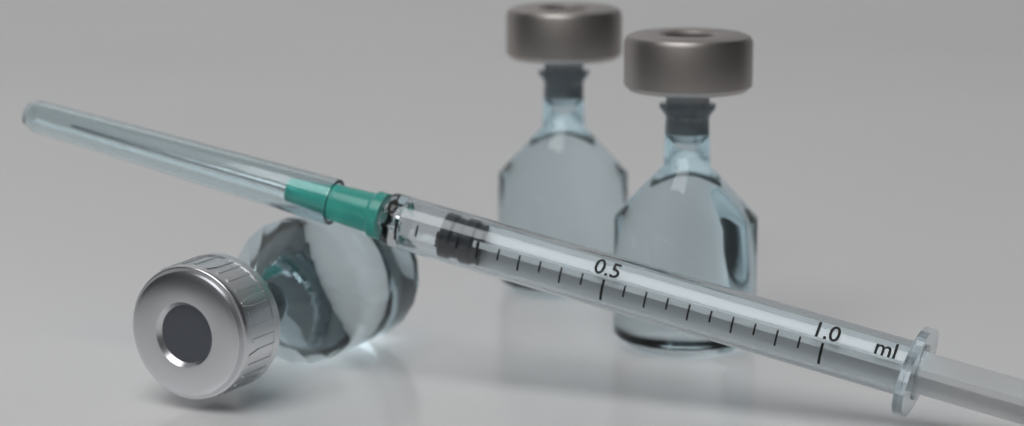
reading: 0.10 ml
